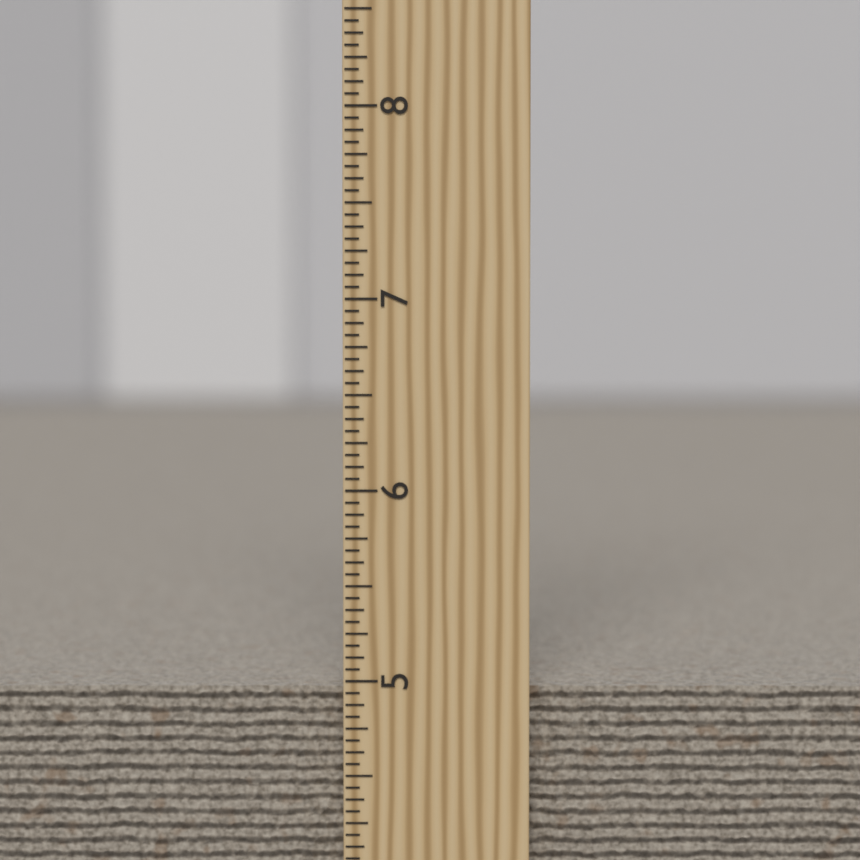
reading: 4.9375 inch
